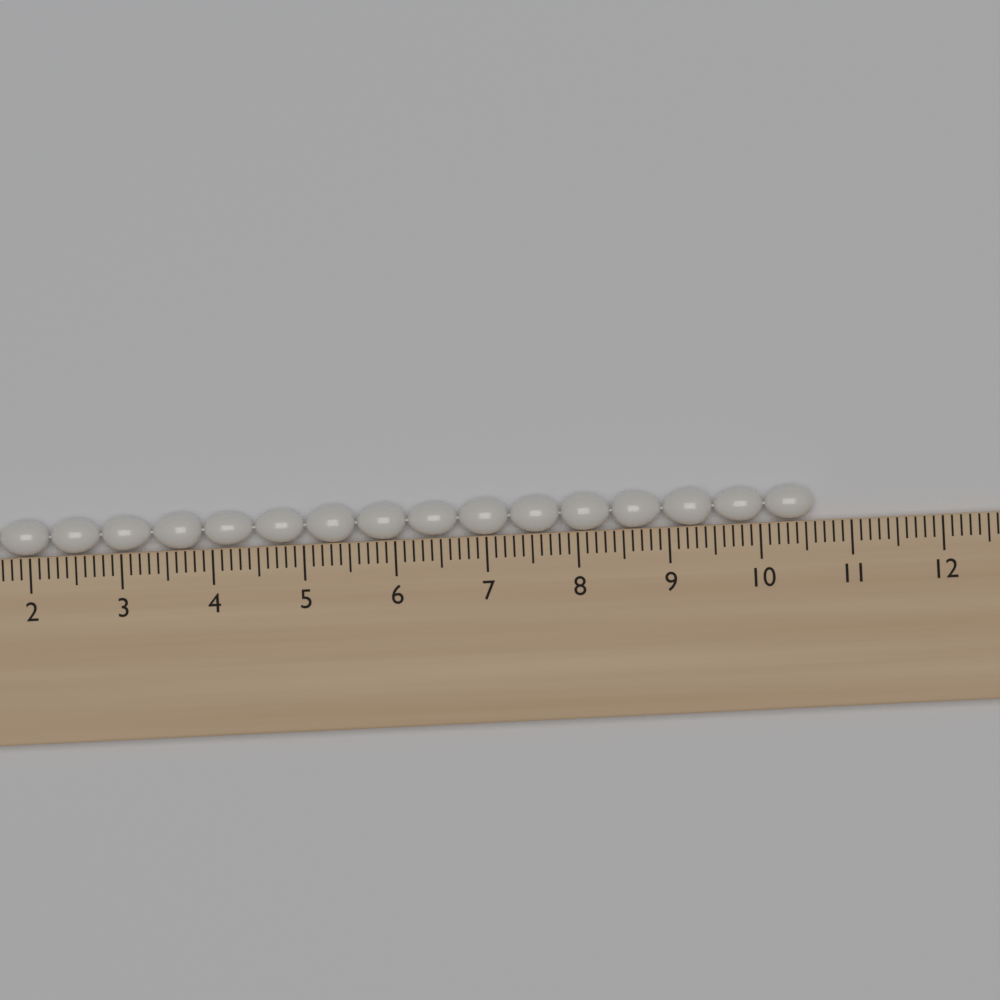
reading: 10.6 cm
